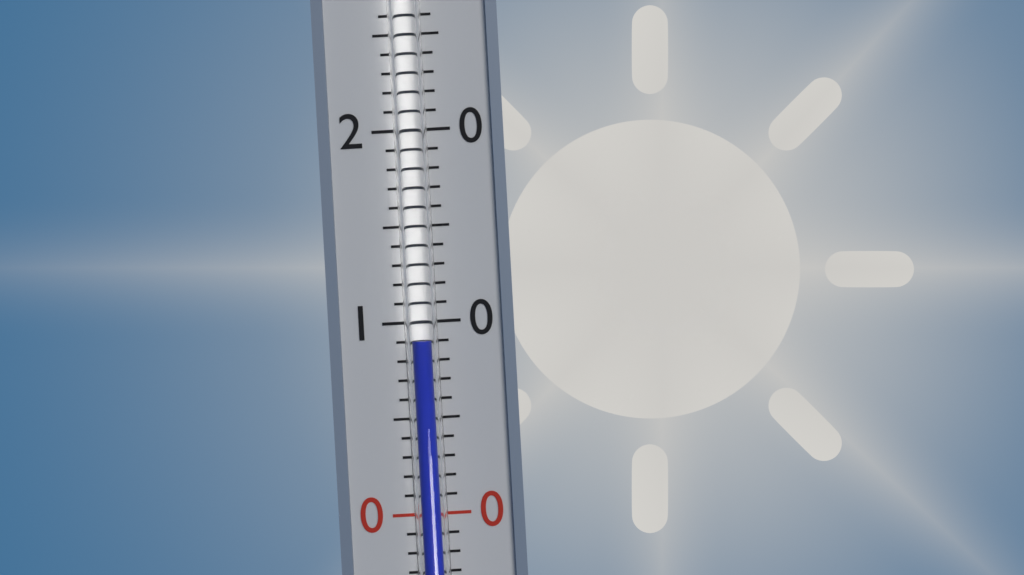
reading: 9 (no unit)
